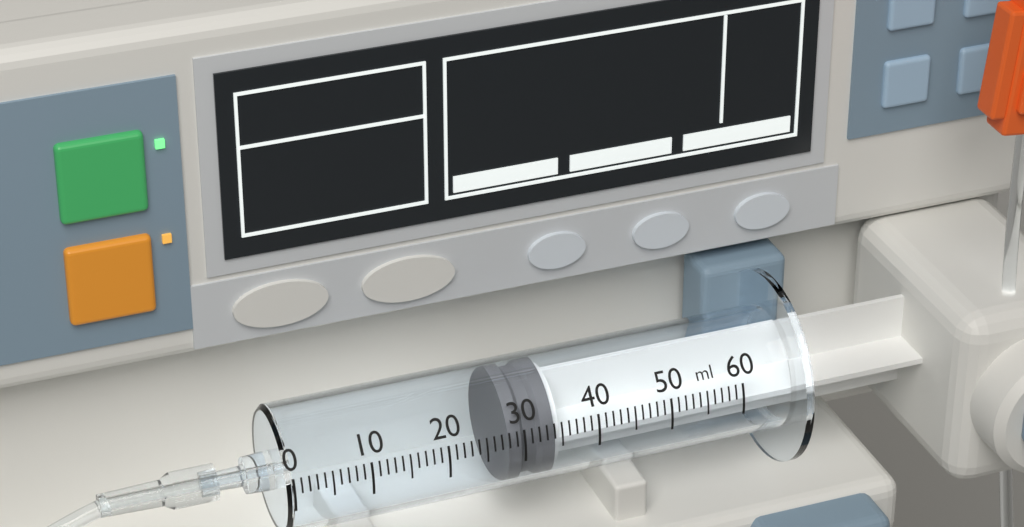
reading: 28 ml
